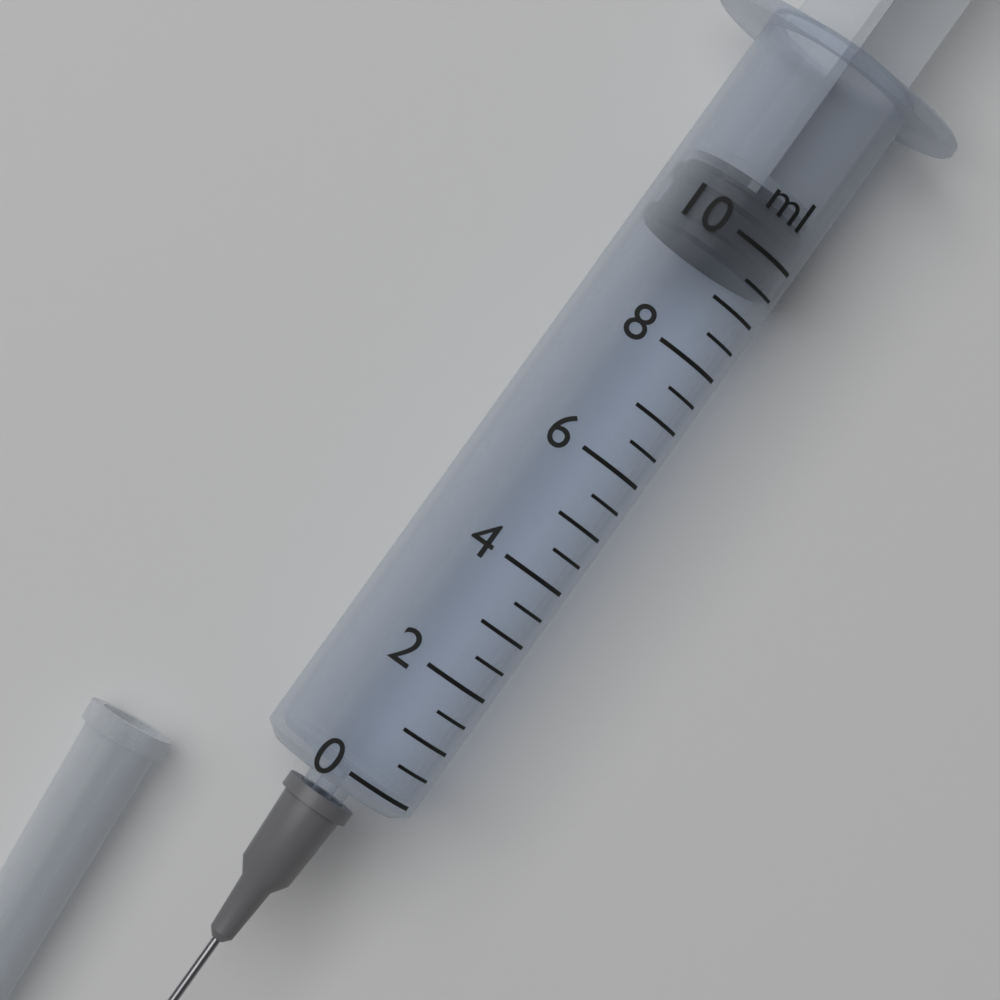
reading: 9.5 ml
